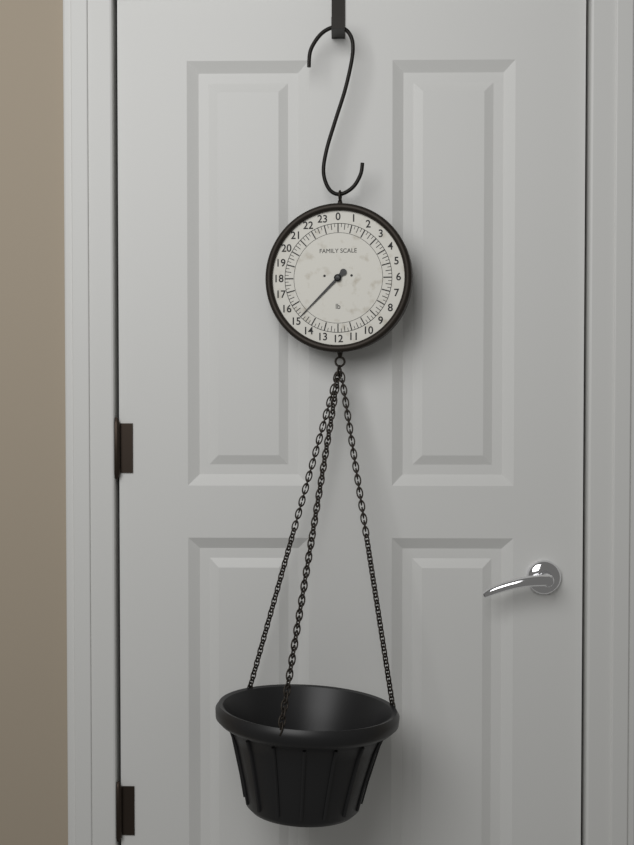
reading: 15.00 lb
